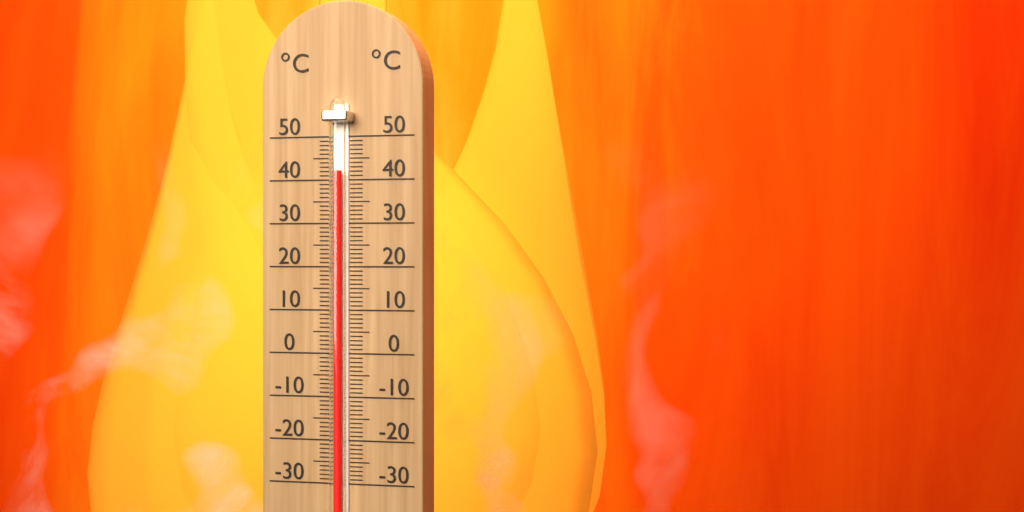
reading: 42 °C
